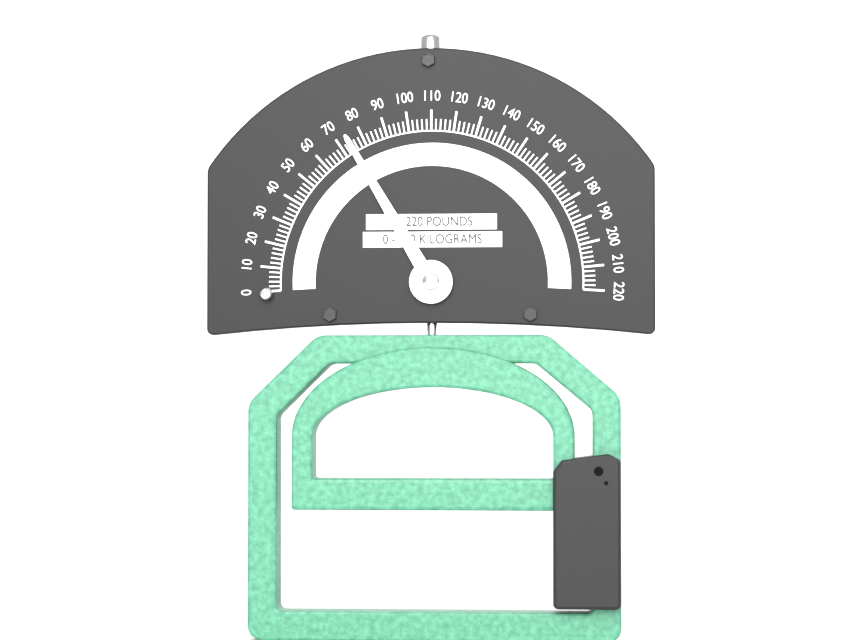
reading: 74 lb
